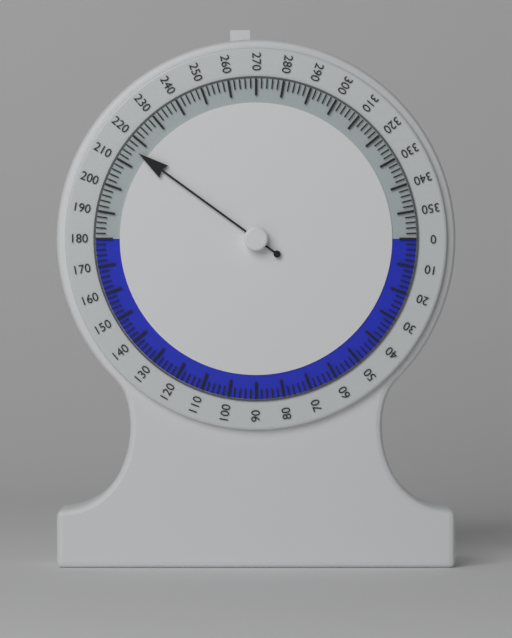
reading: 216 (no unit)
